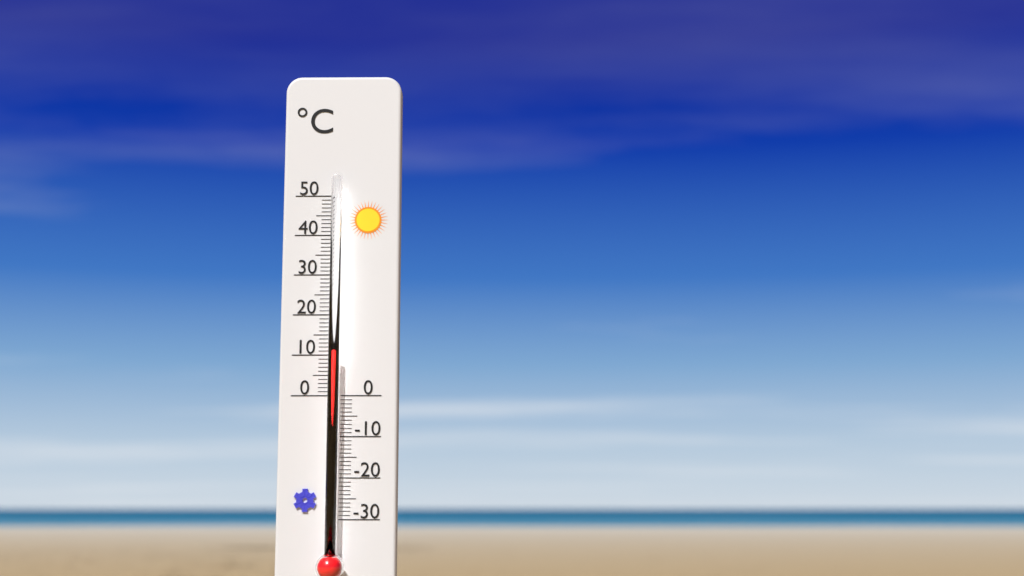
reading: 11 °C
